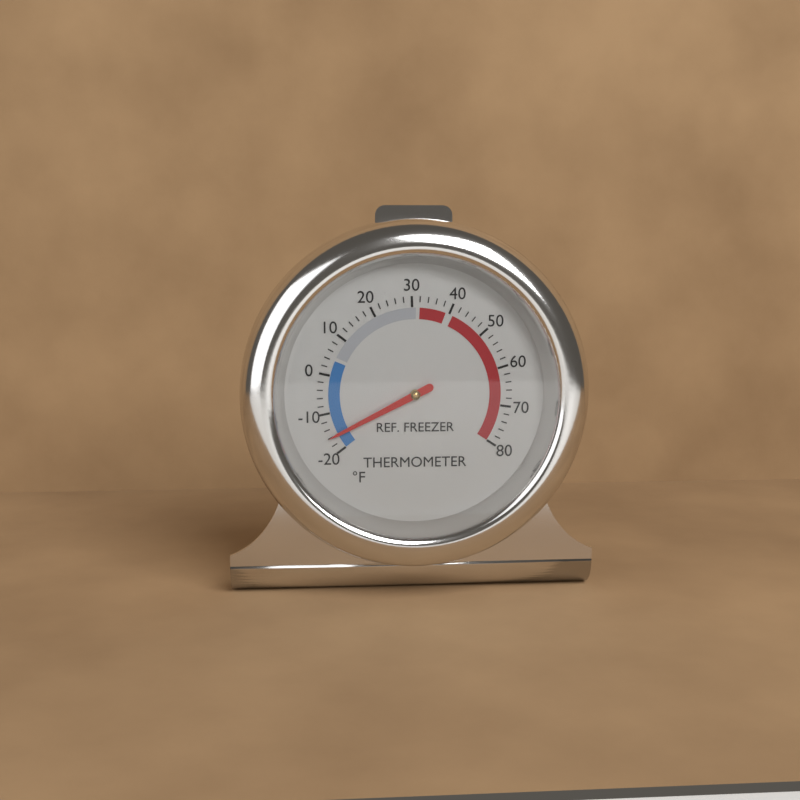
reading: -16 °F
